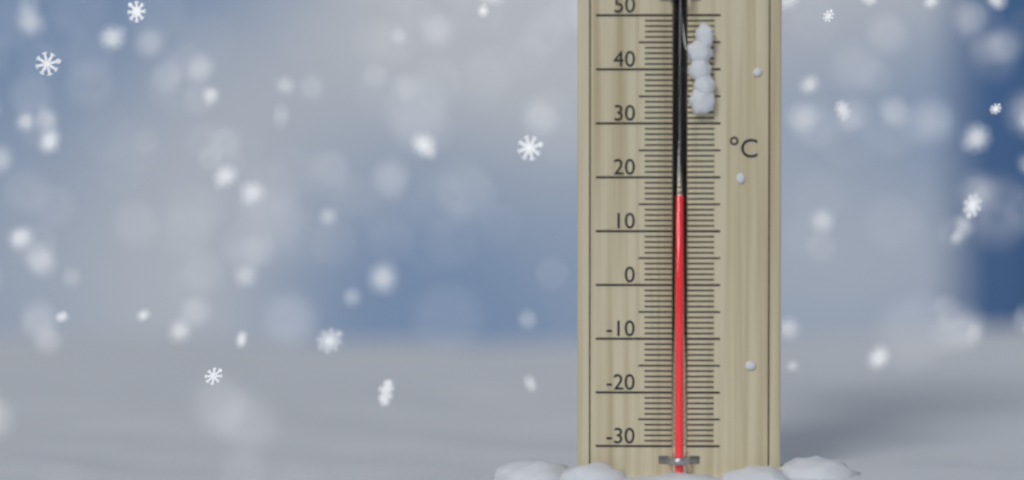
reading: 16 °C
